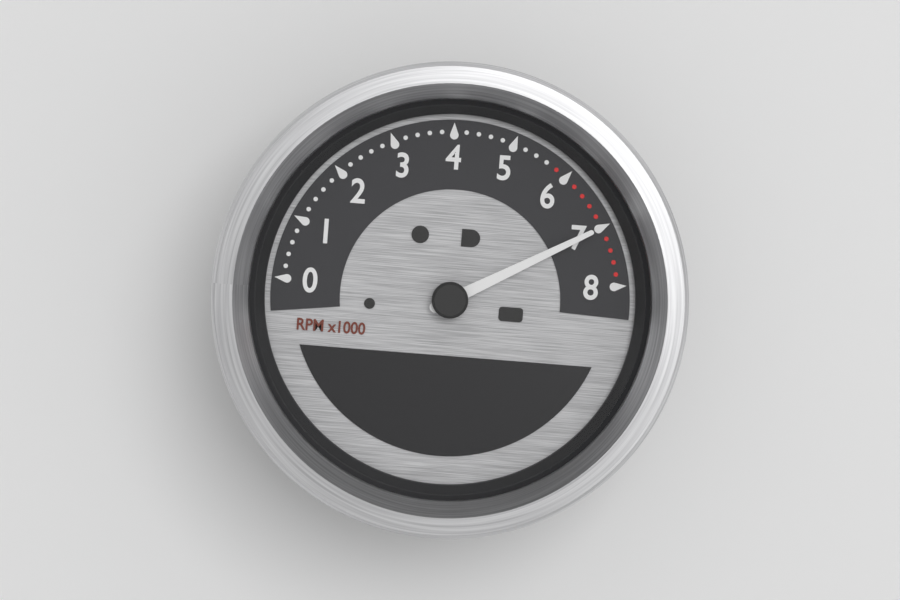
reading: 7000 RPM
